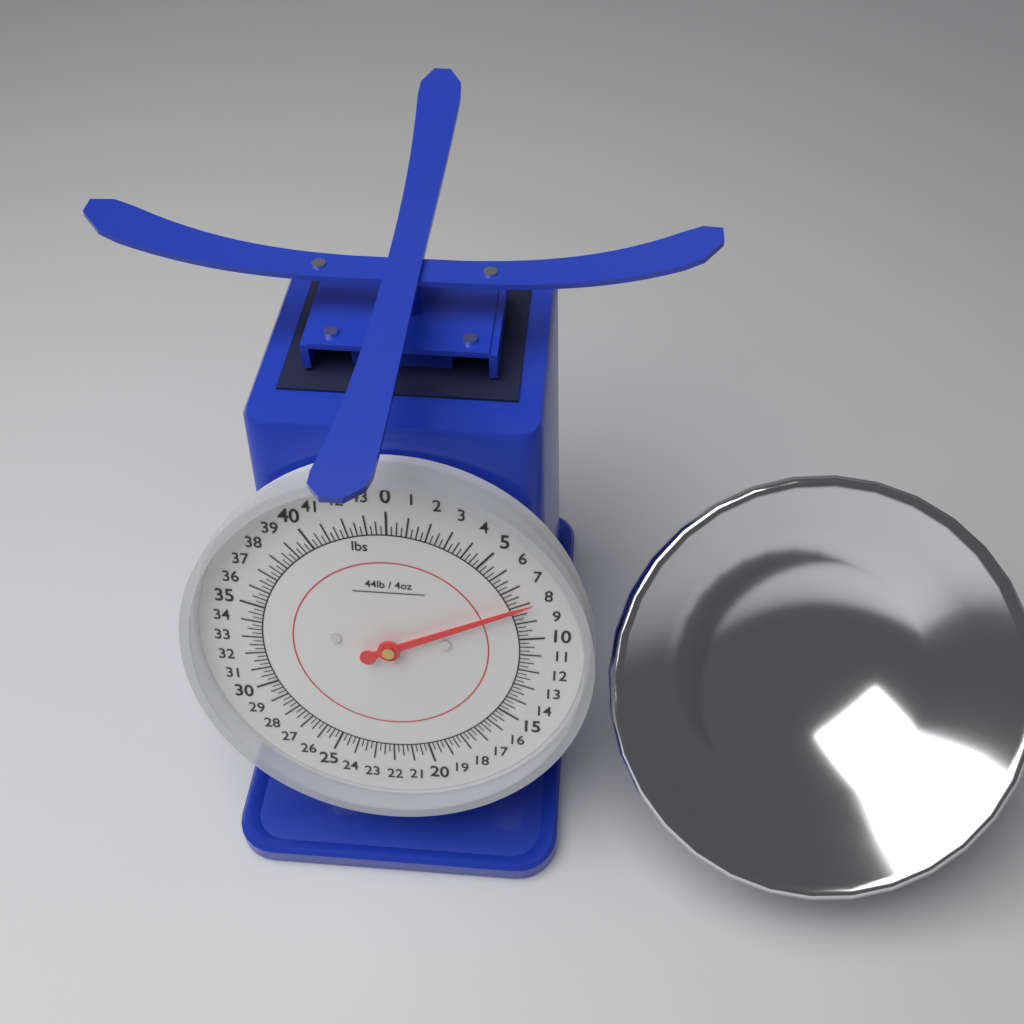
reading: 8.00 lbs
